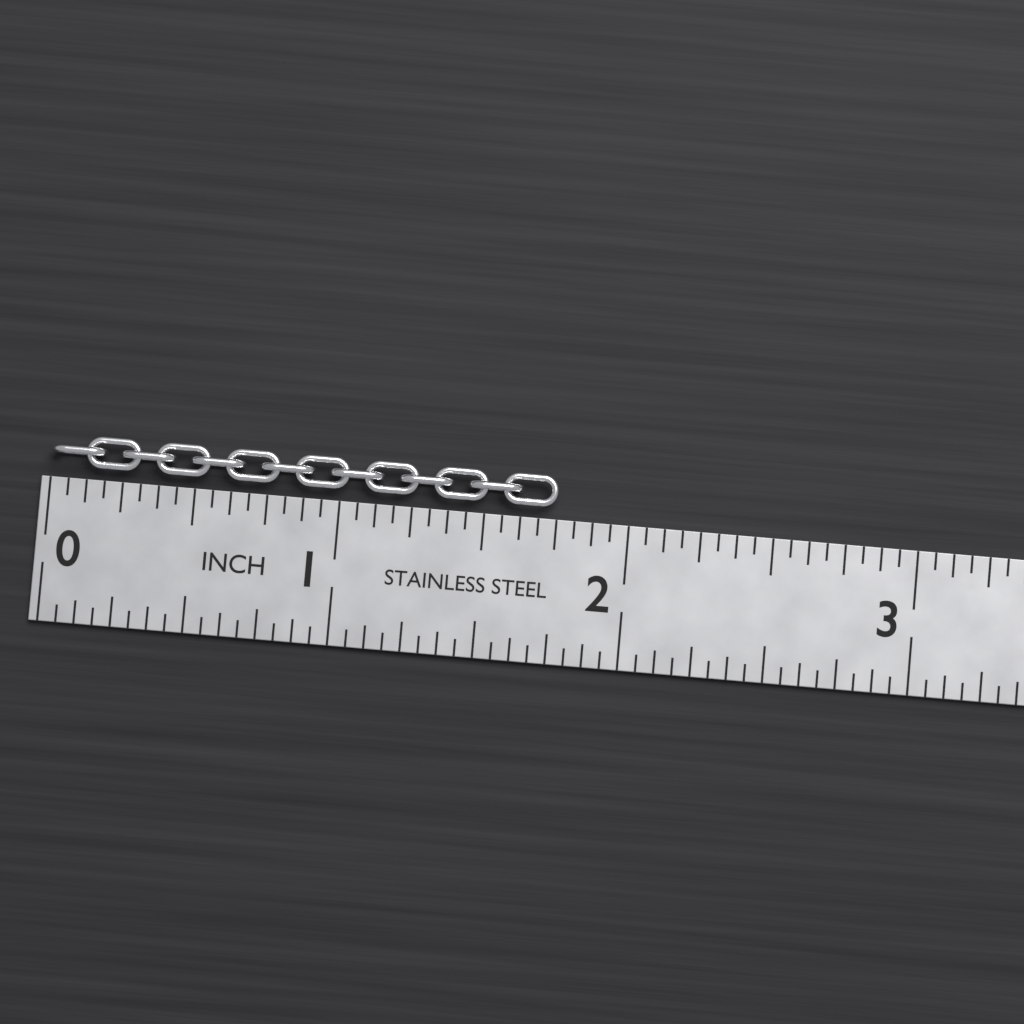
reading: 1.7500 in
